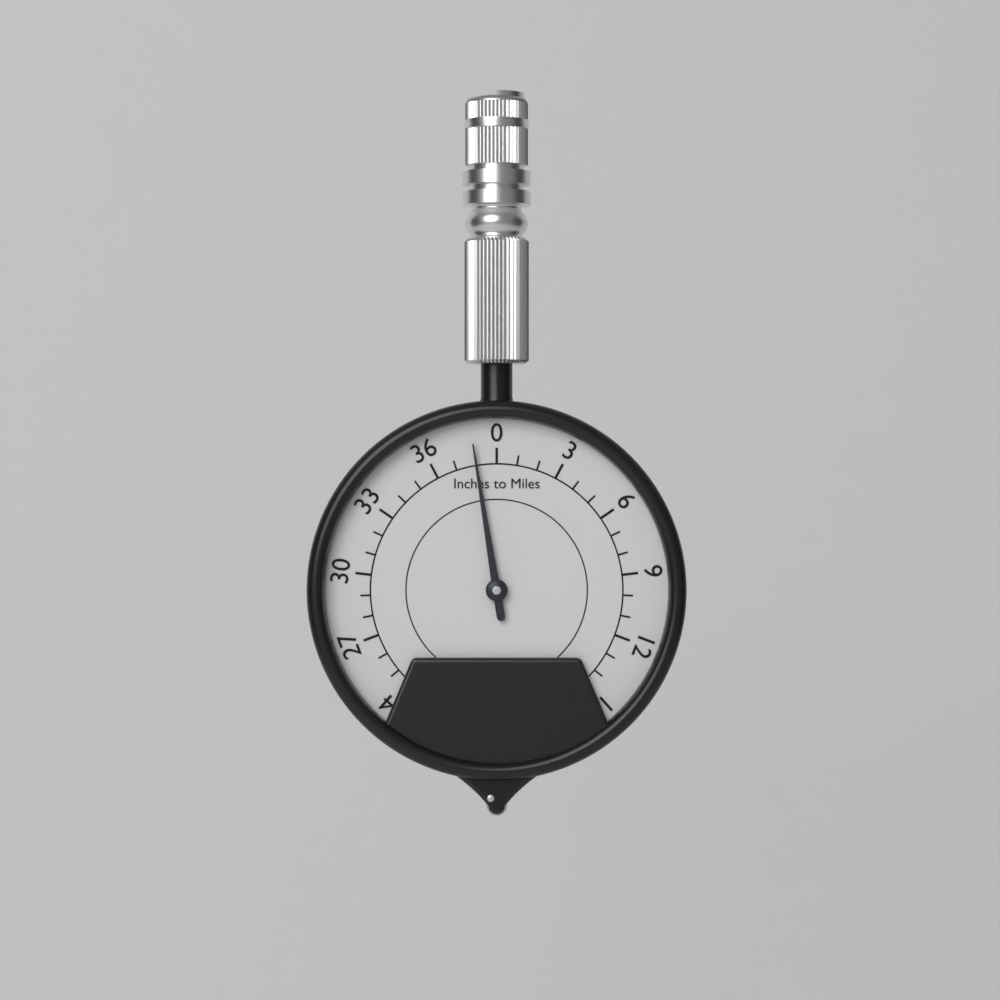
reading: 38 inches
